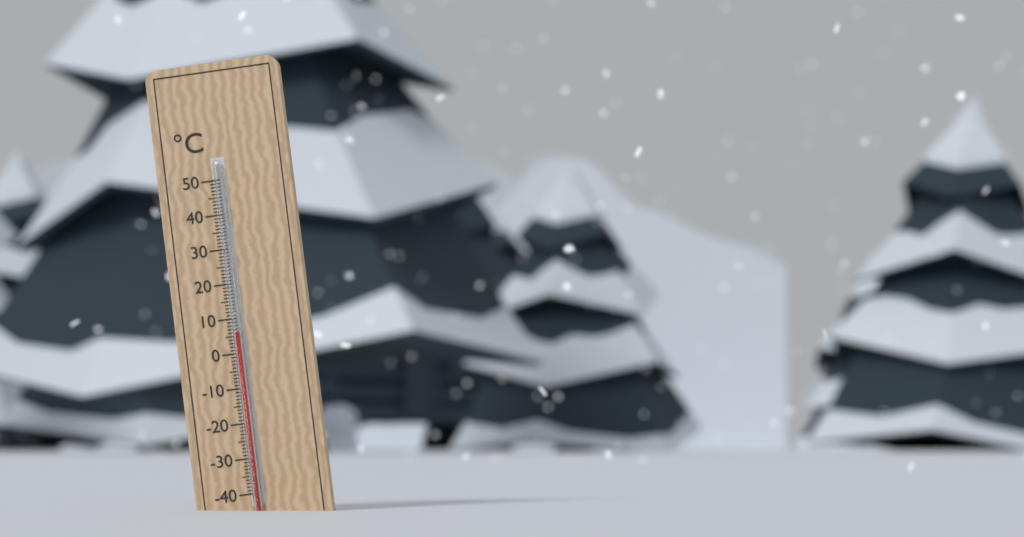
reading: 6 °C
